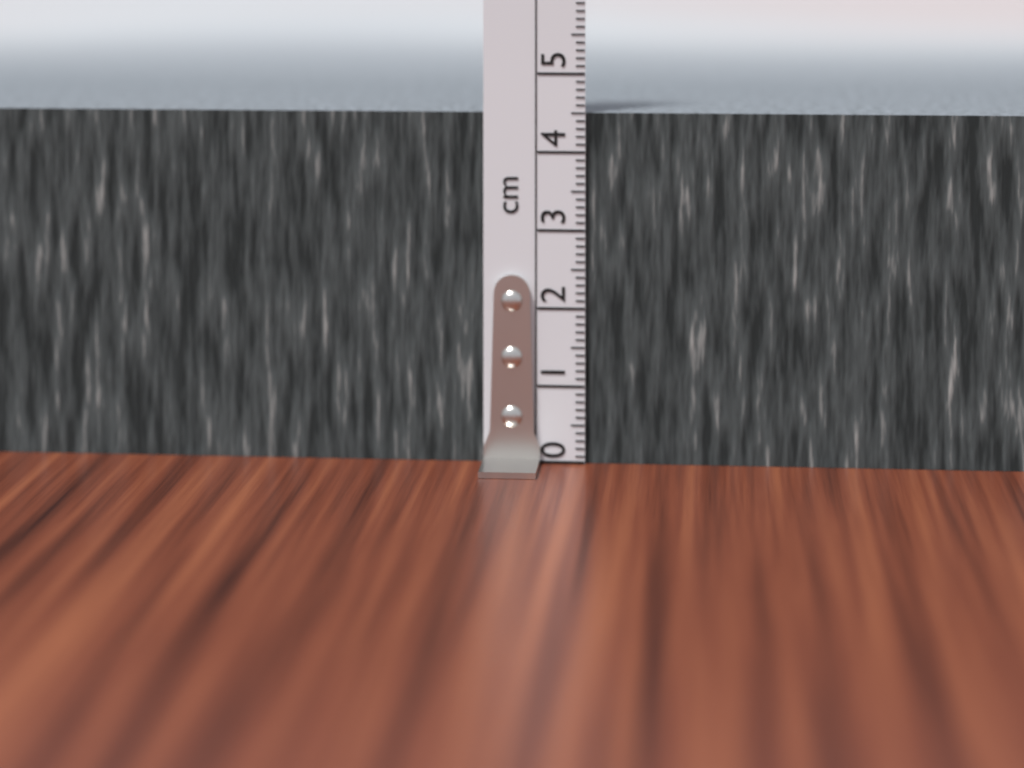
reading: 4.5 cm
